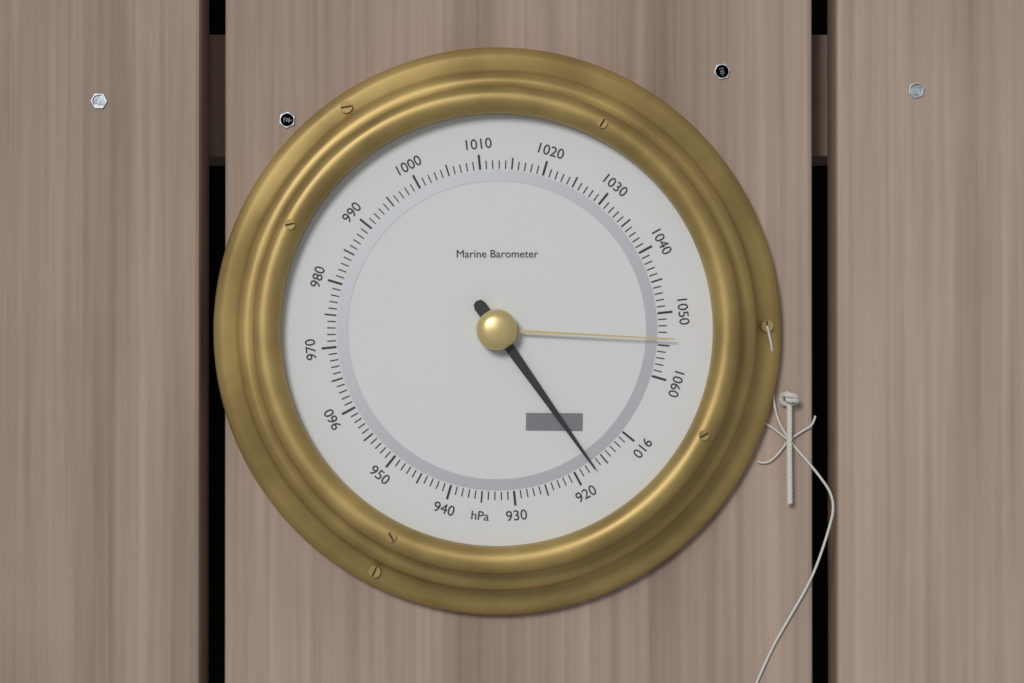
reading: 917 hPa
